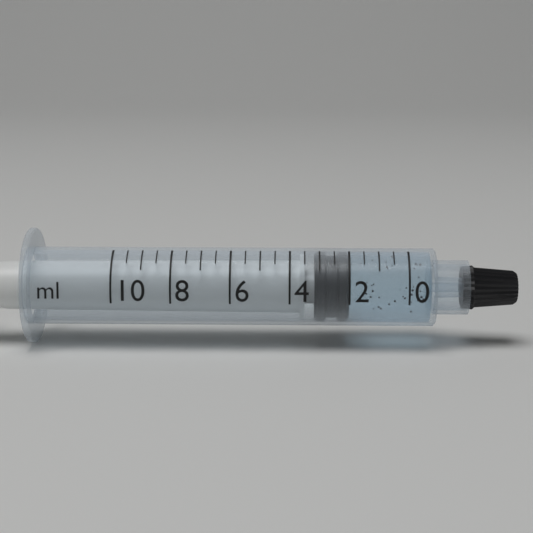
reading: 2.0 ml
